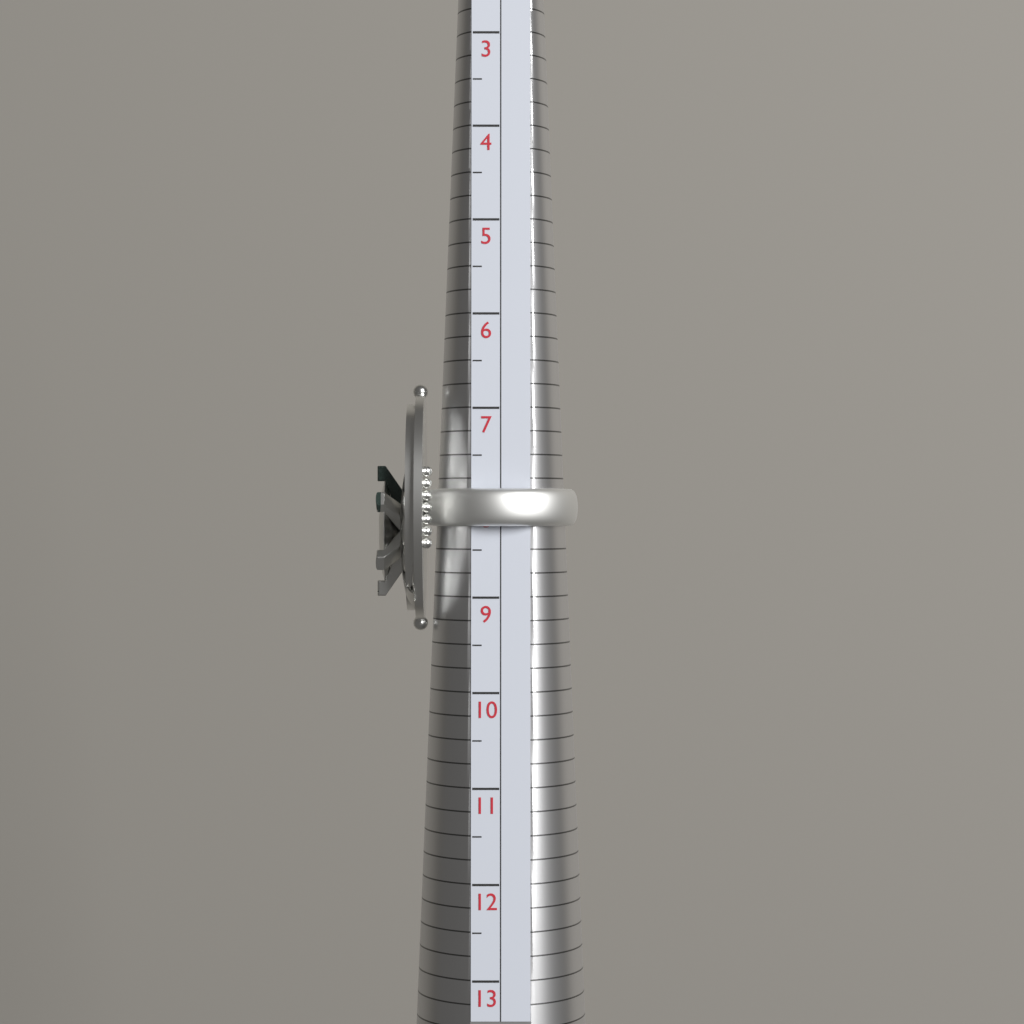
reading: 8.25 (no unit)
